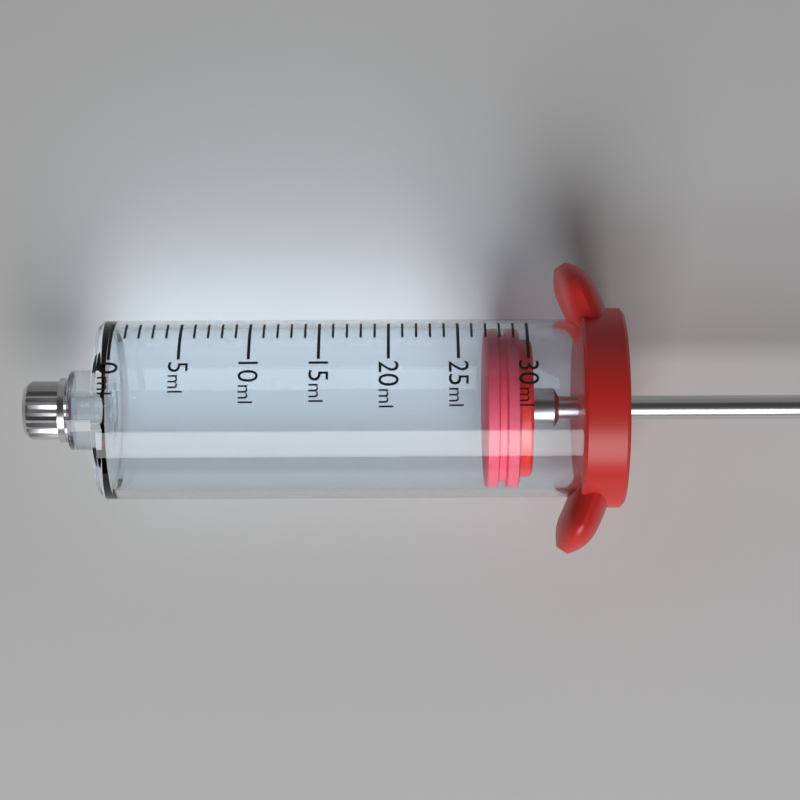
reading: 27 ml
